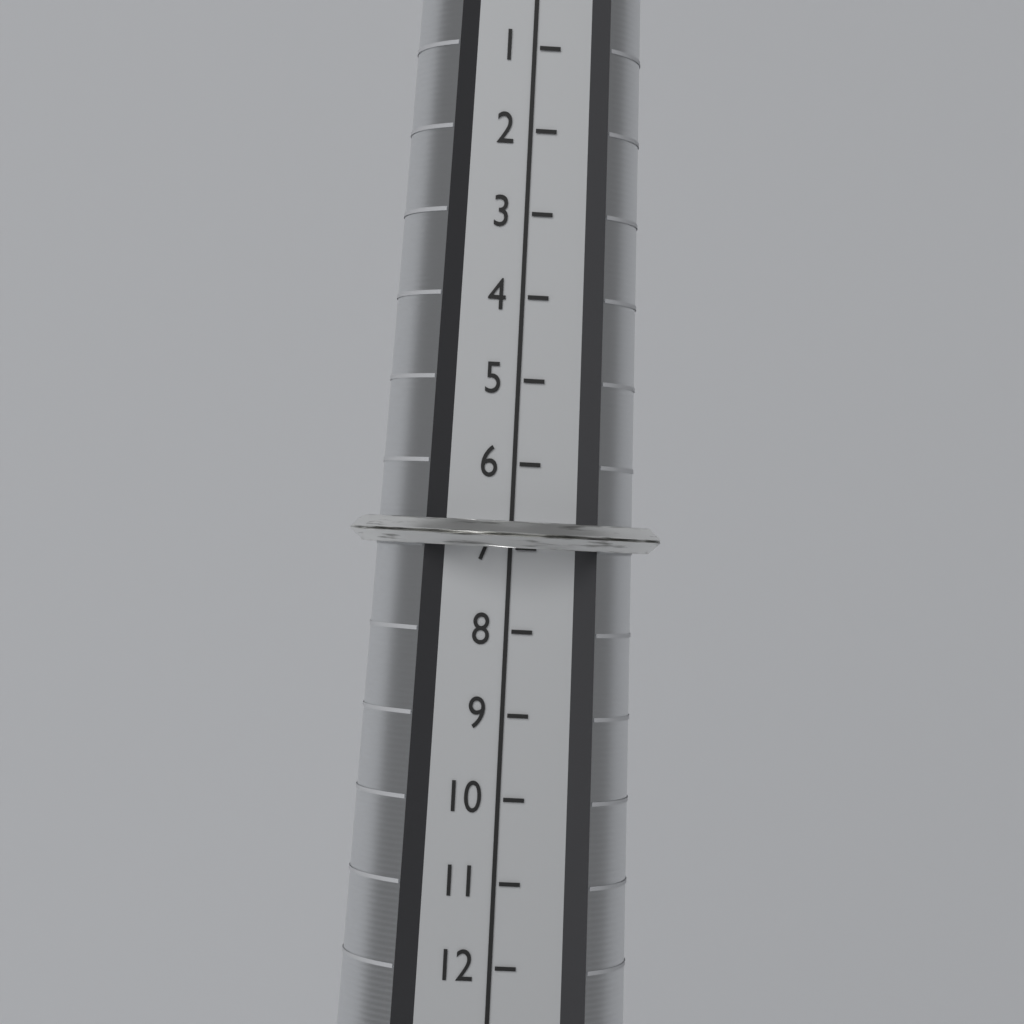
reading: 7 (no unit)
